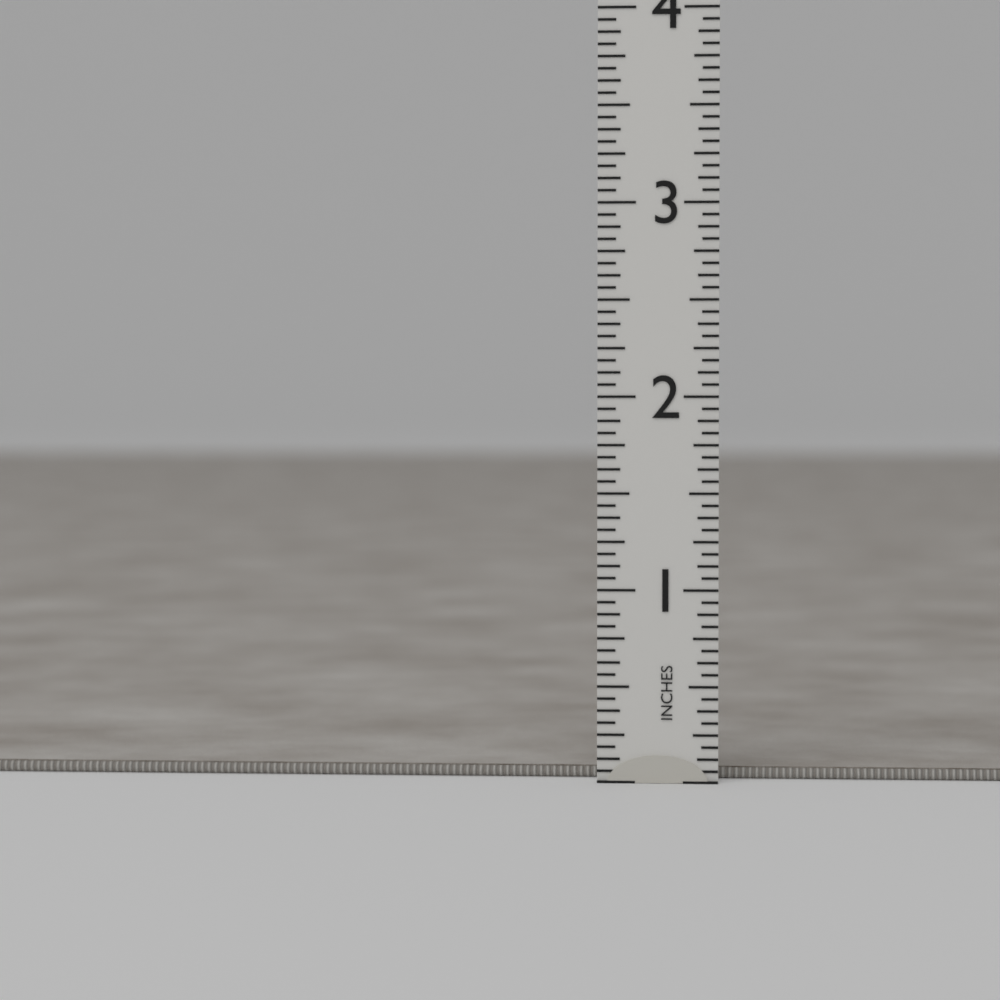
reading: 0.0625 in
